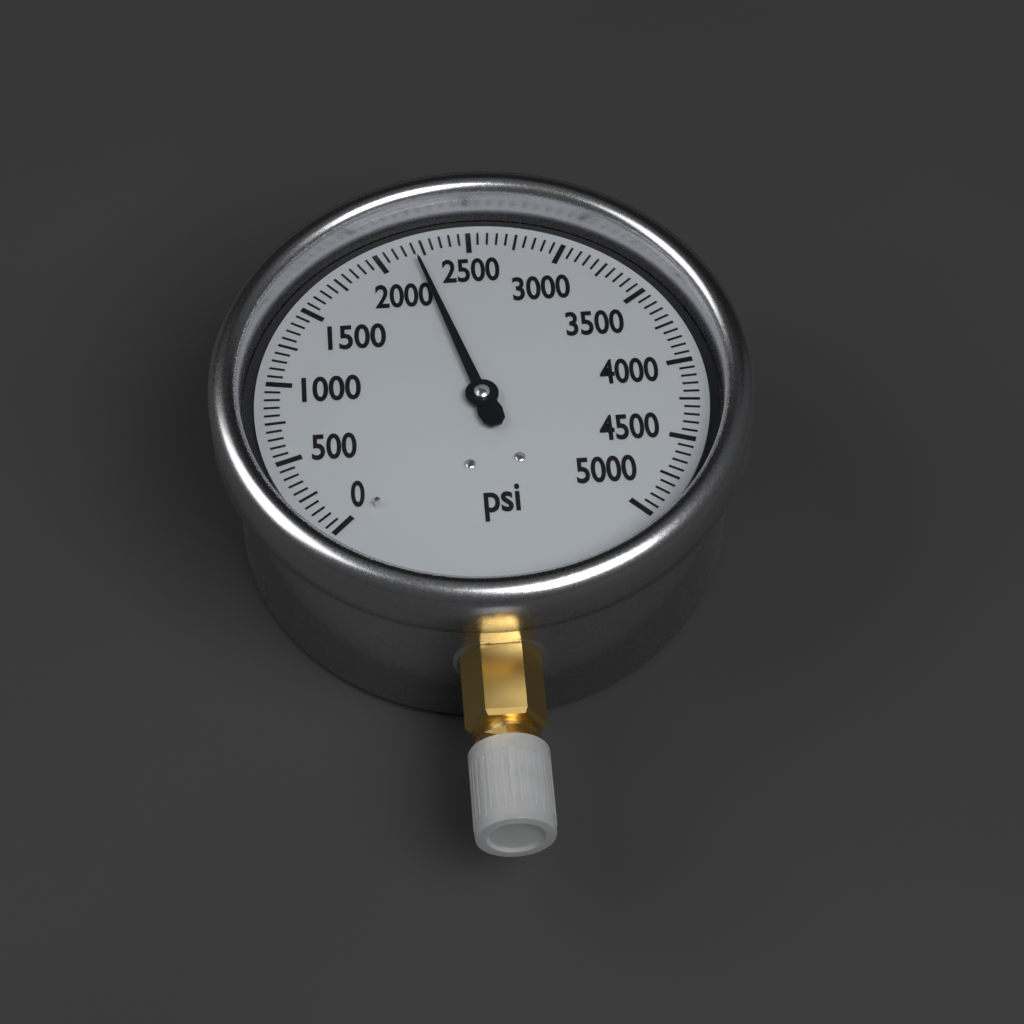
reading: 2200 psi
